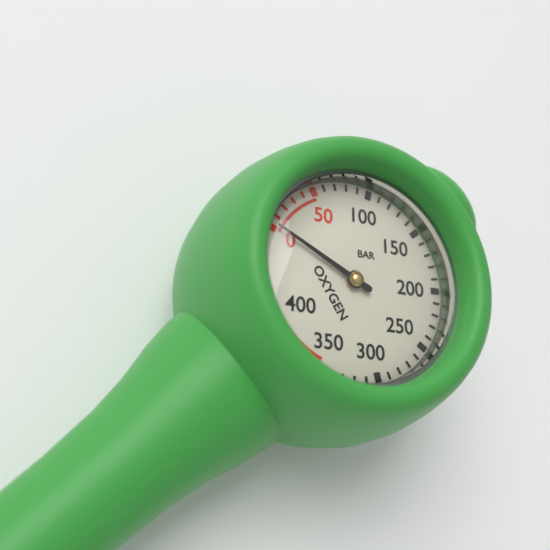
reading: 3 bar
